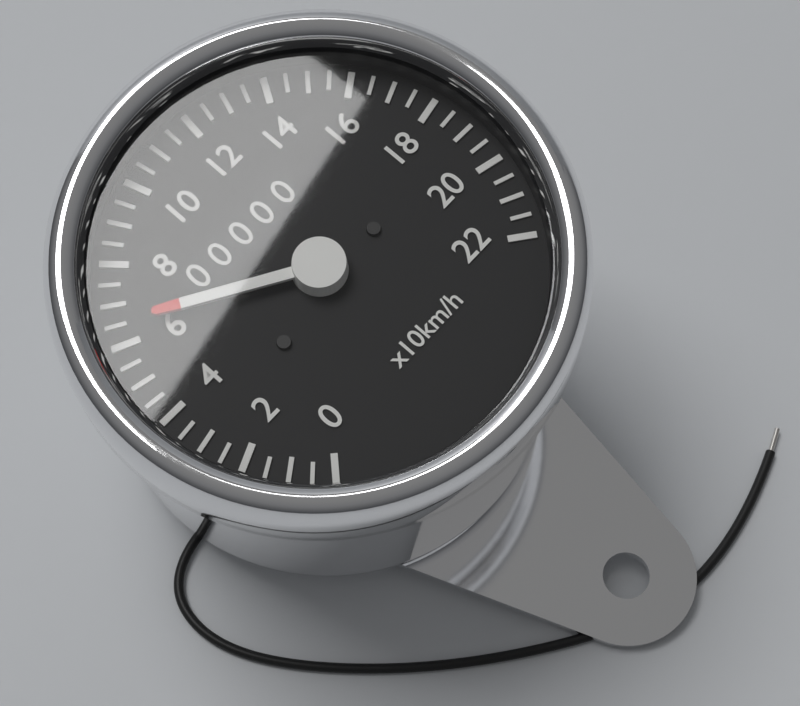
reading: 65 km/h
